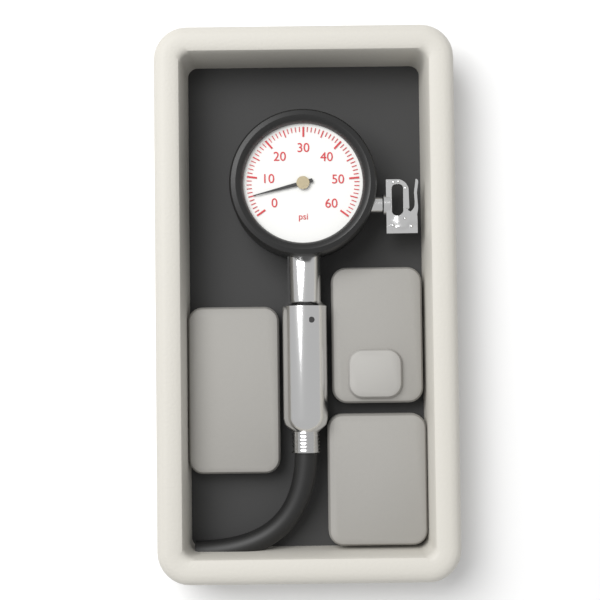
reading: 5 psi
